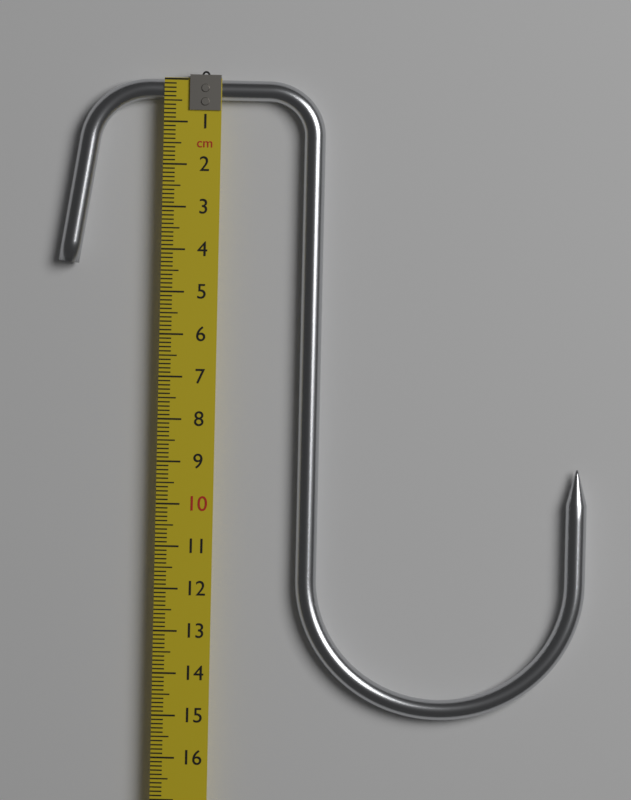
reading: 15.0 cm
